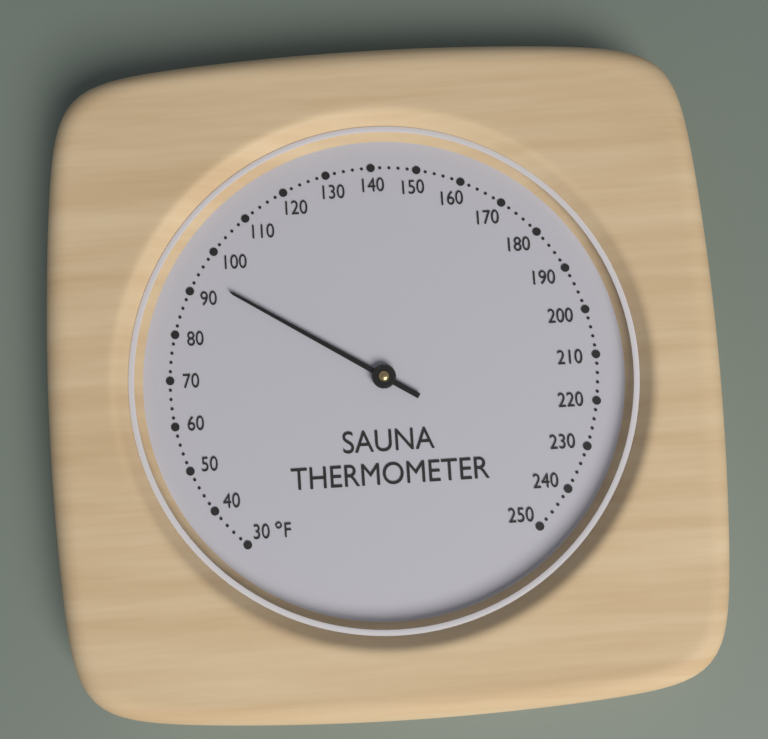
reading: 94 °F
